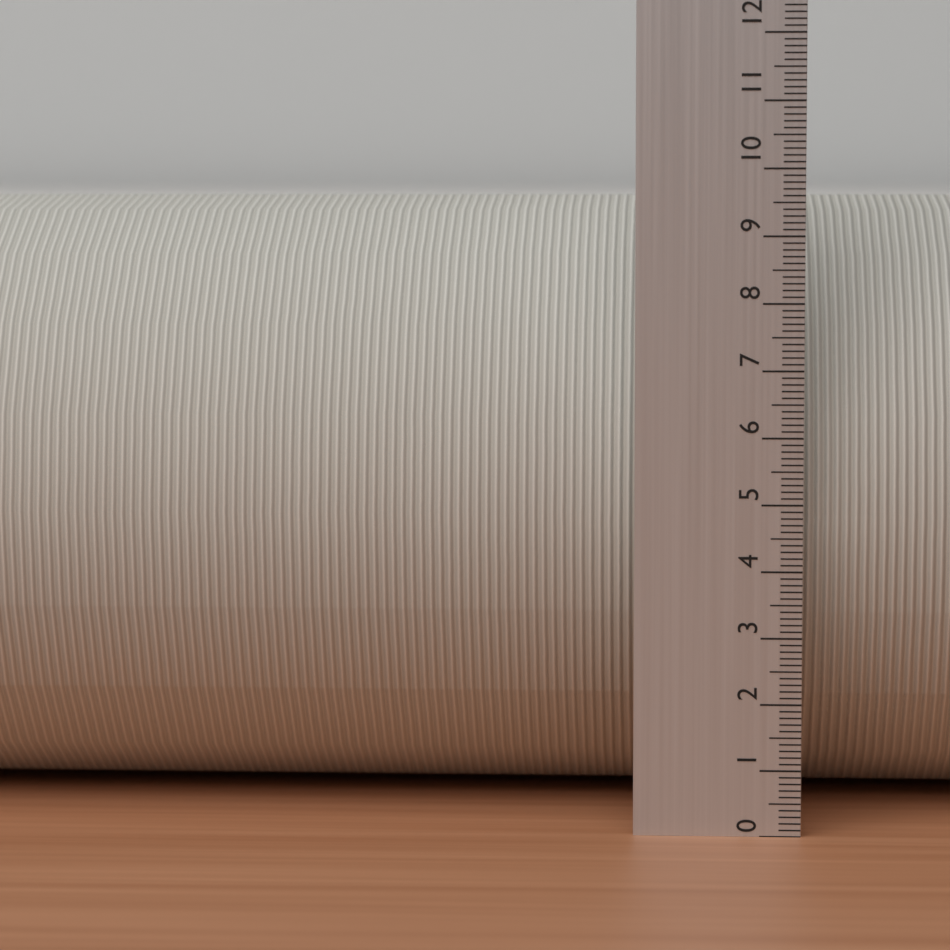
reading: 9.6 (no unit)
